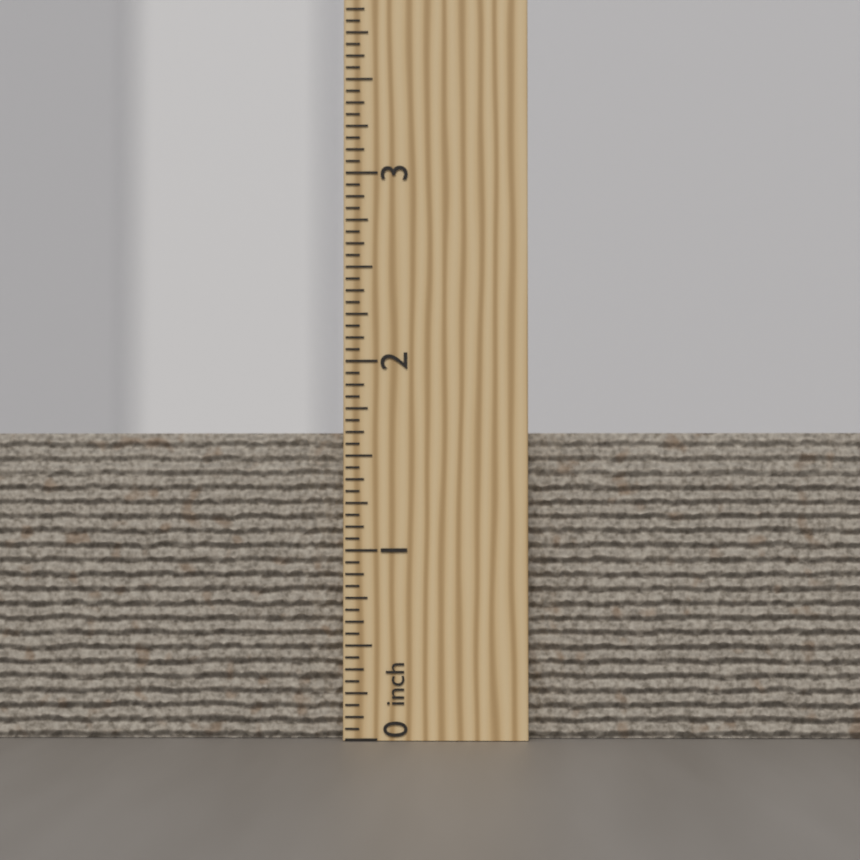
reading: 1.6250 inch
